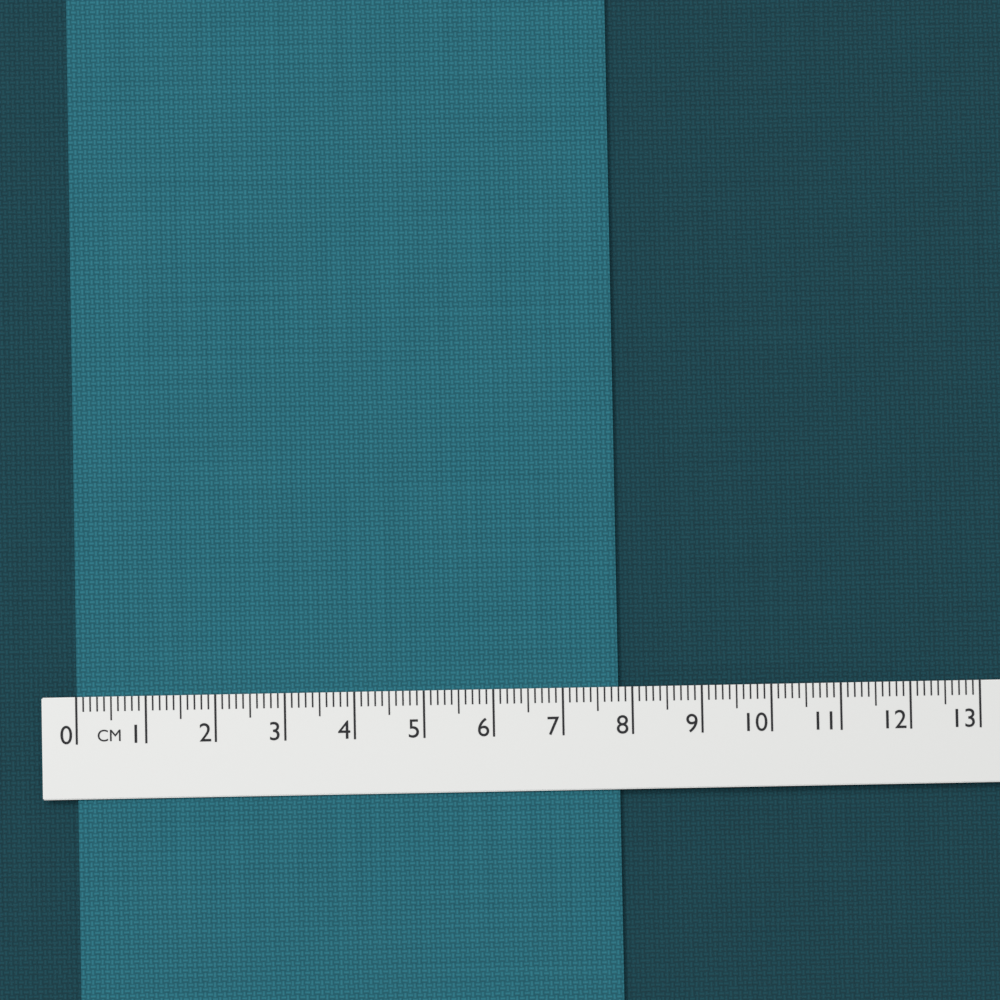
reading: 7.8 cm
